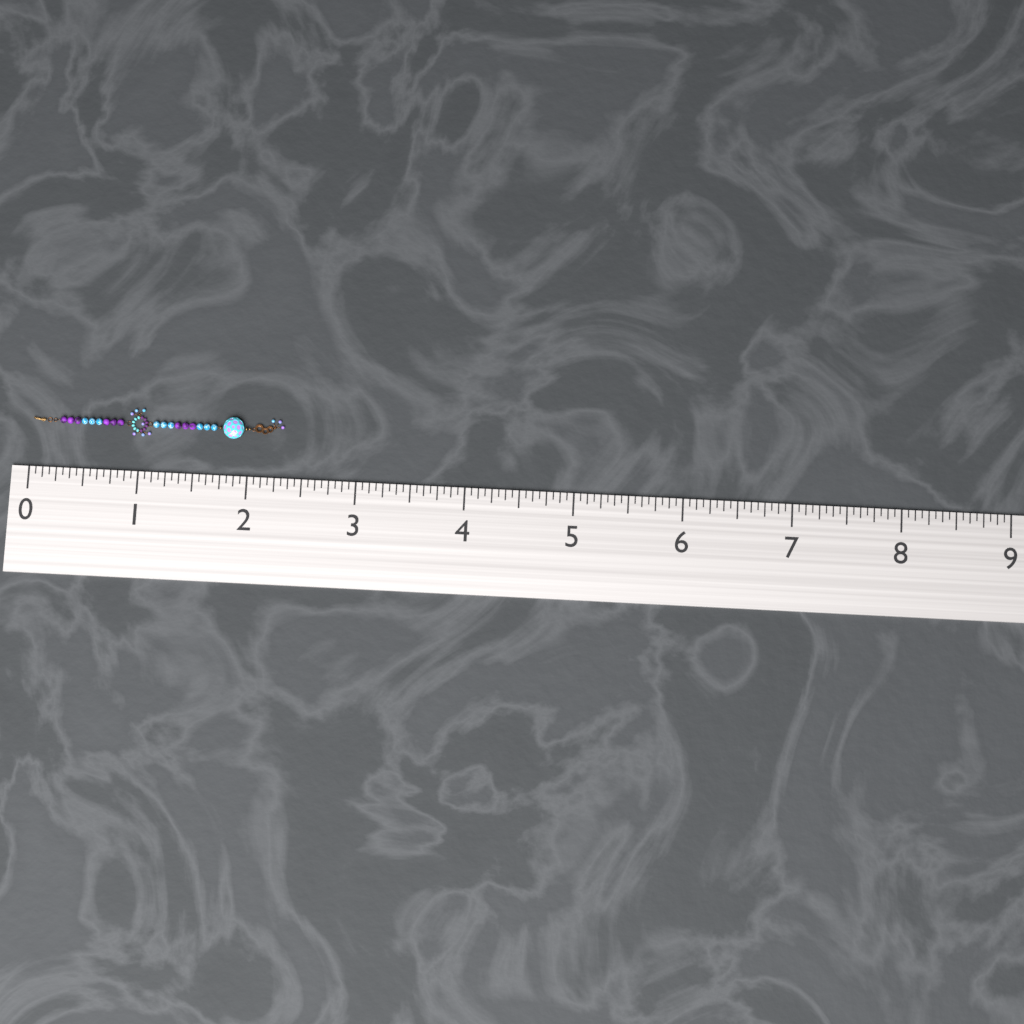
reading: 2.3125 (no unit)
